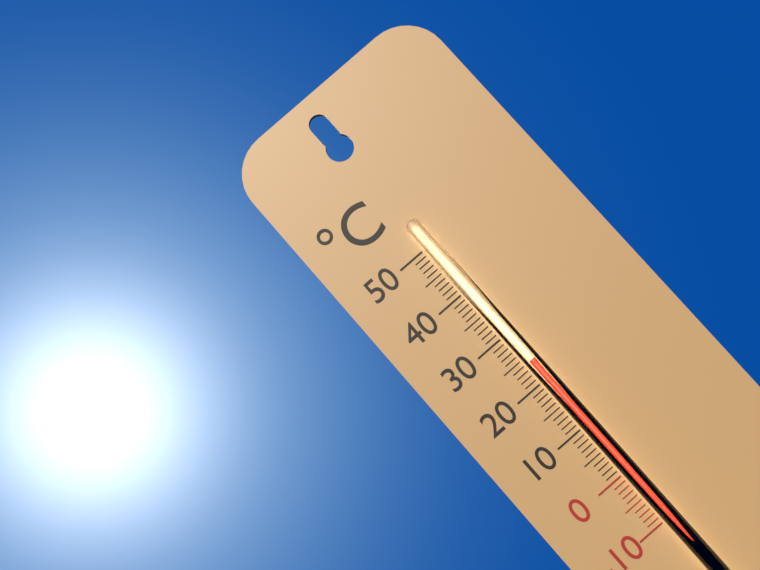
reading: 24 °C
